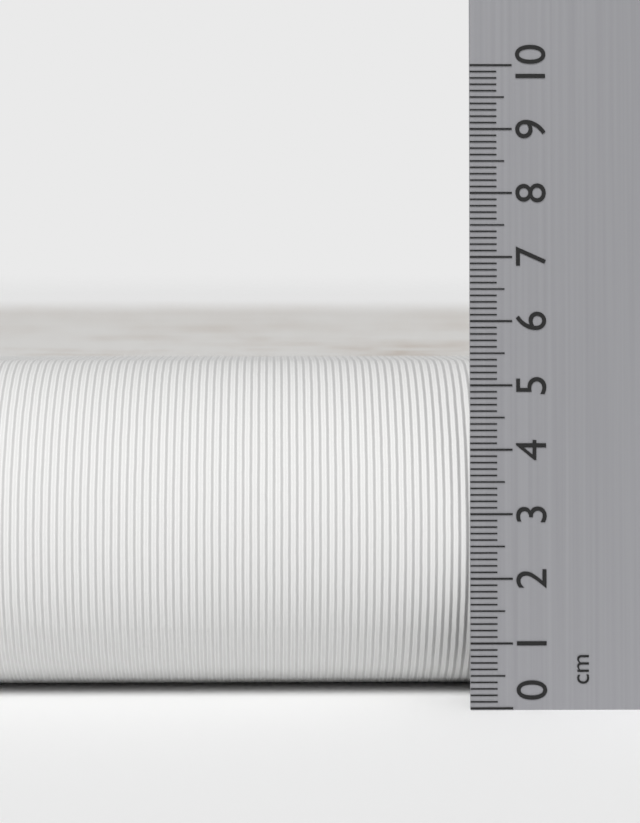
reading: 5.3 cm
